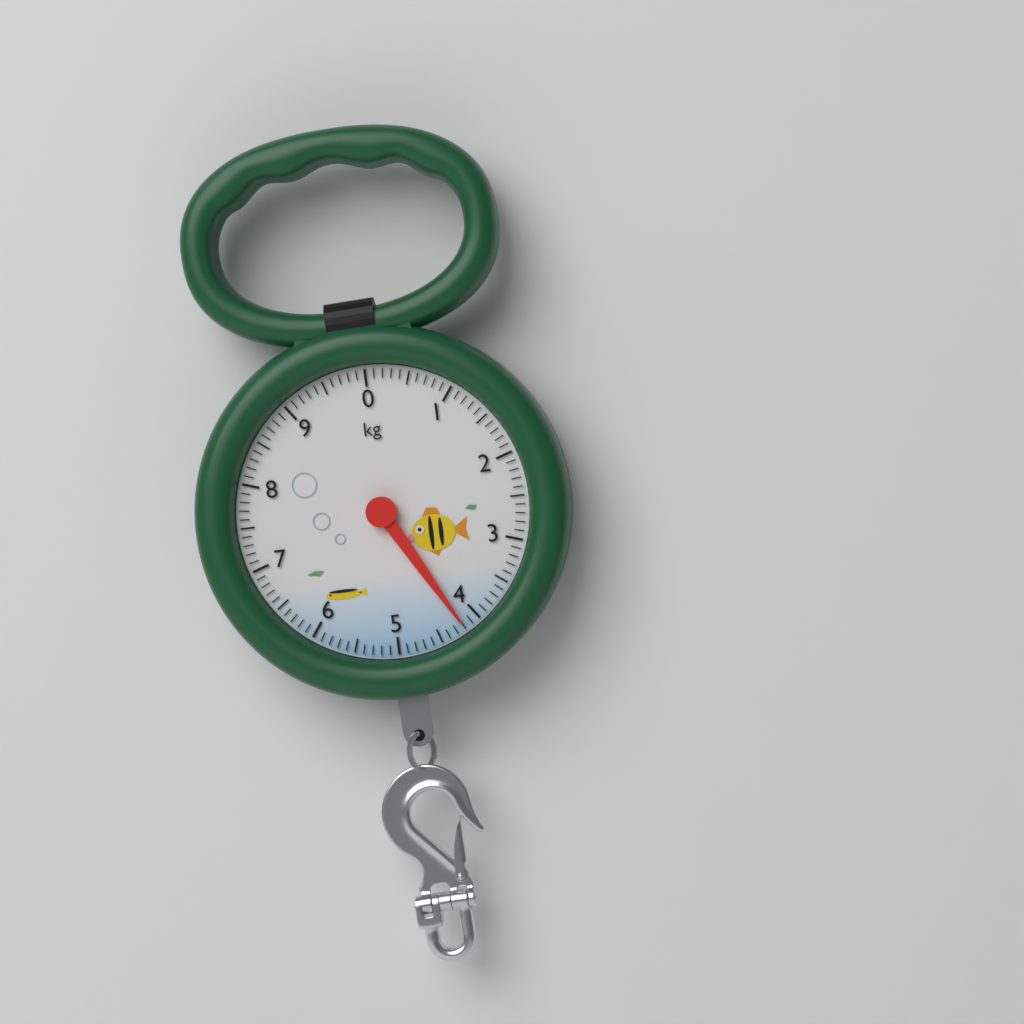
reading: 4.2 kg
